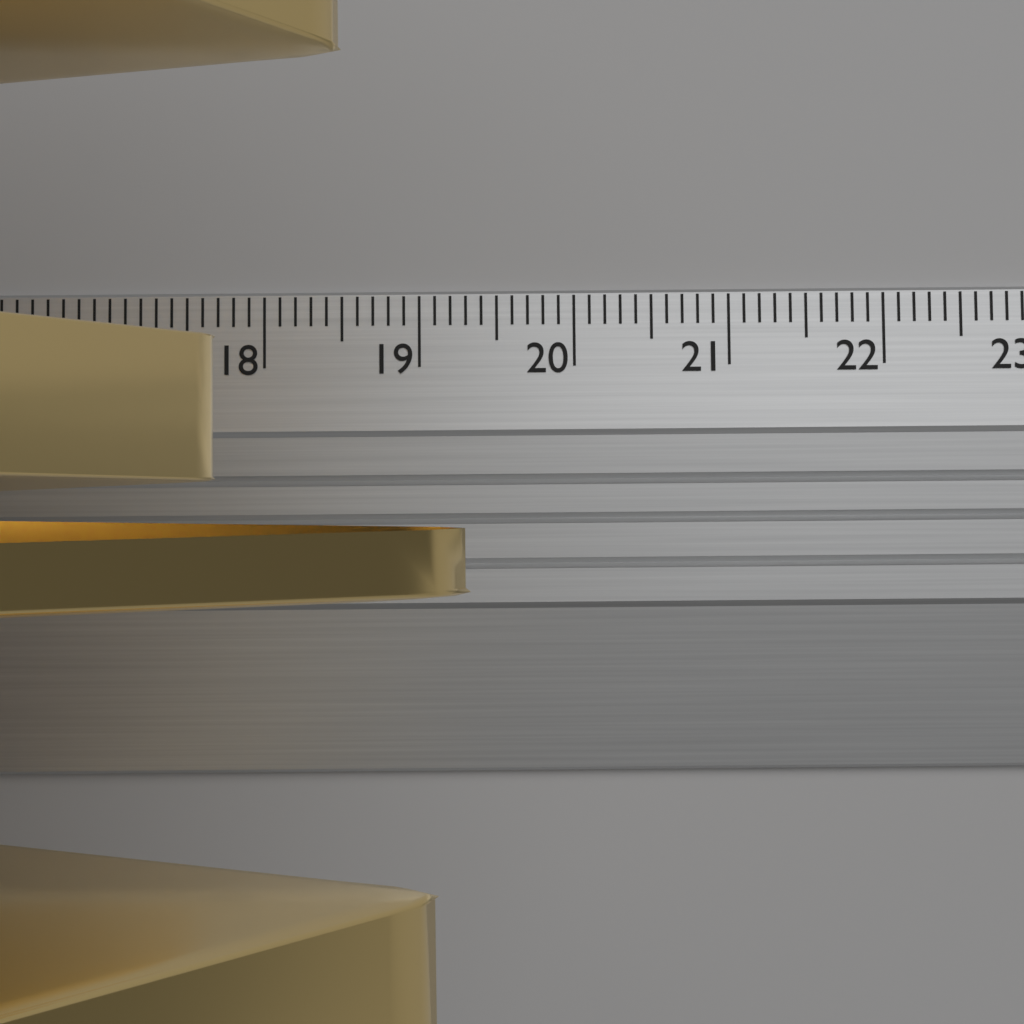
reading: 19.5 cm
